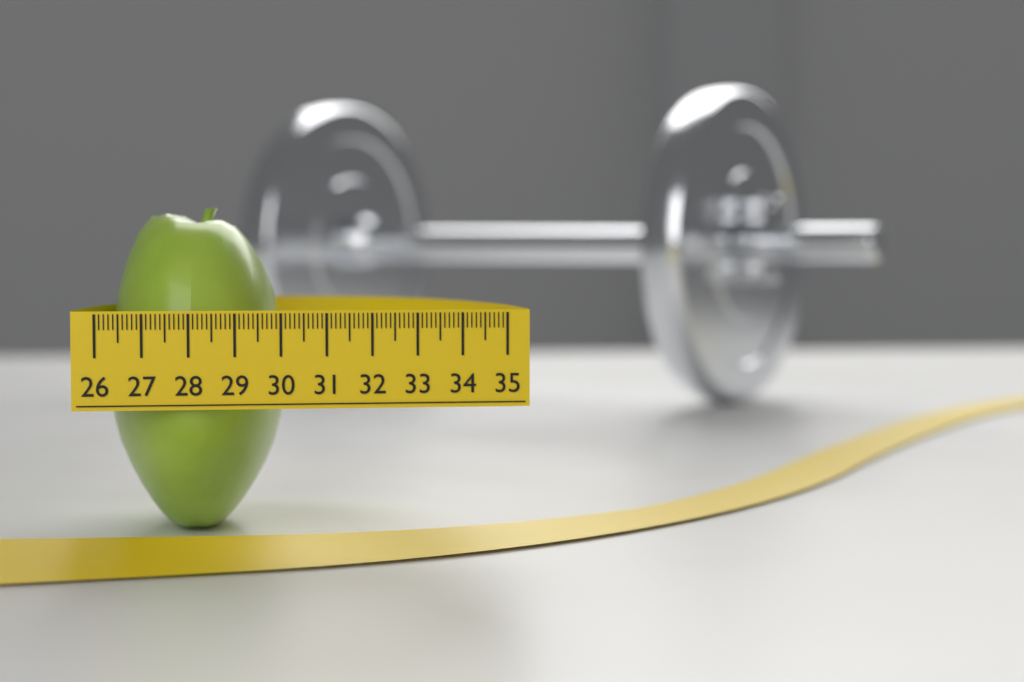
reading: 30.1 (no unit)
